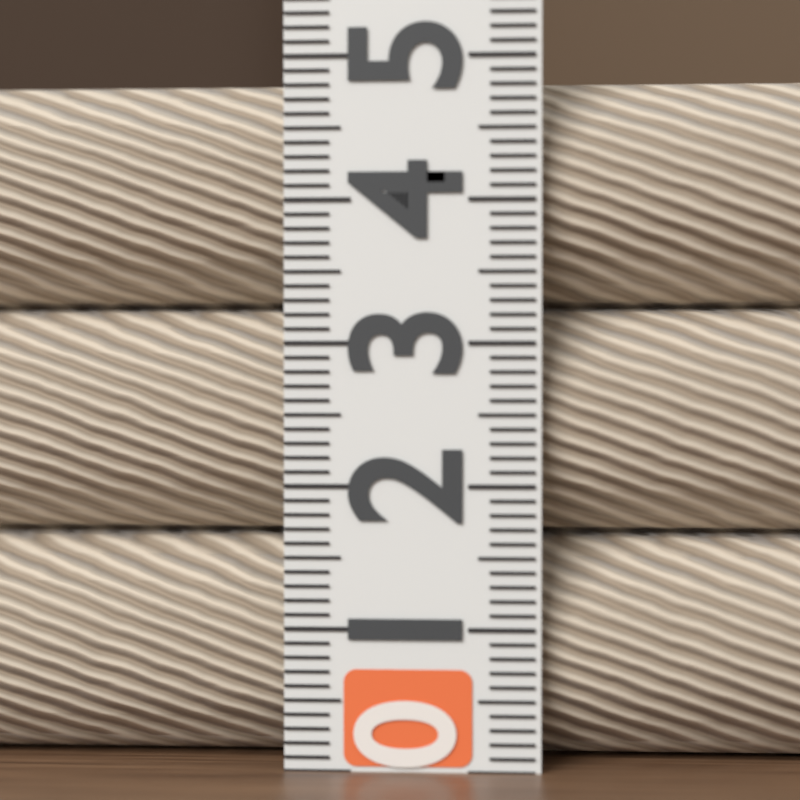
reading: 4.9 (no unit)
